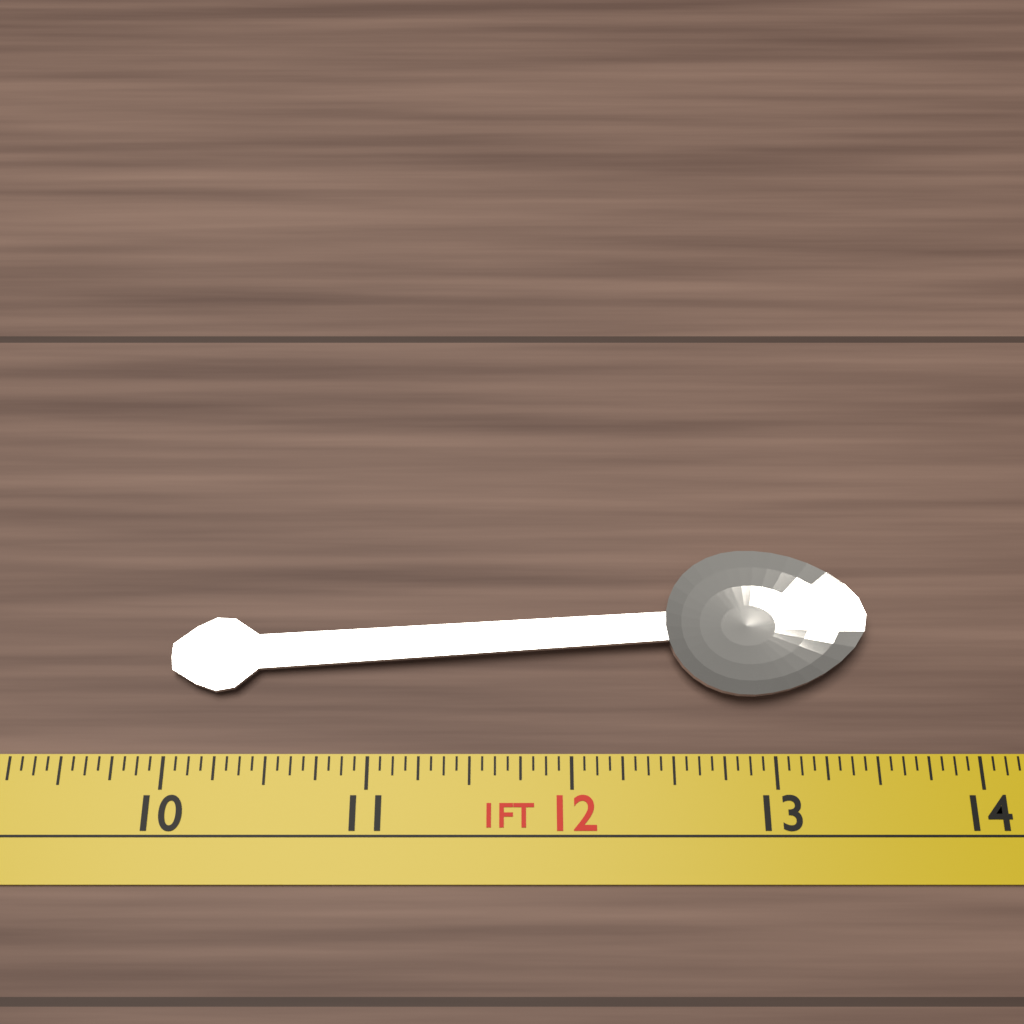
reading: 13.5000 in
